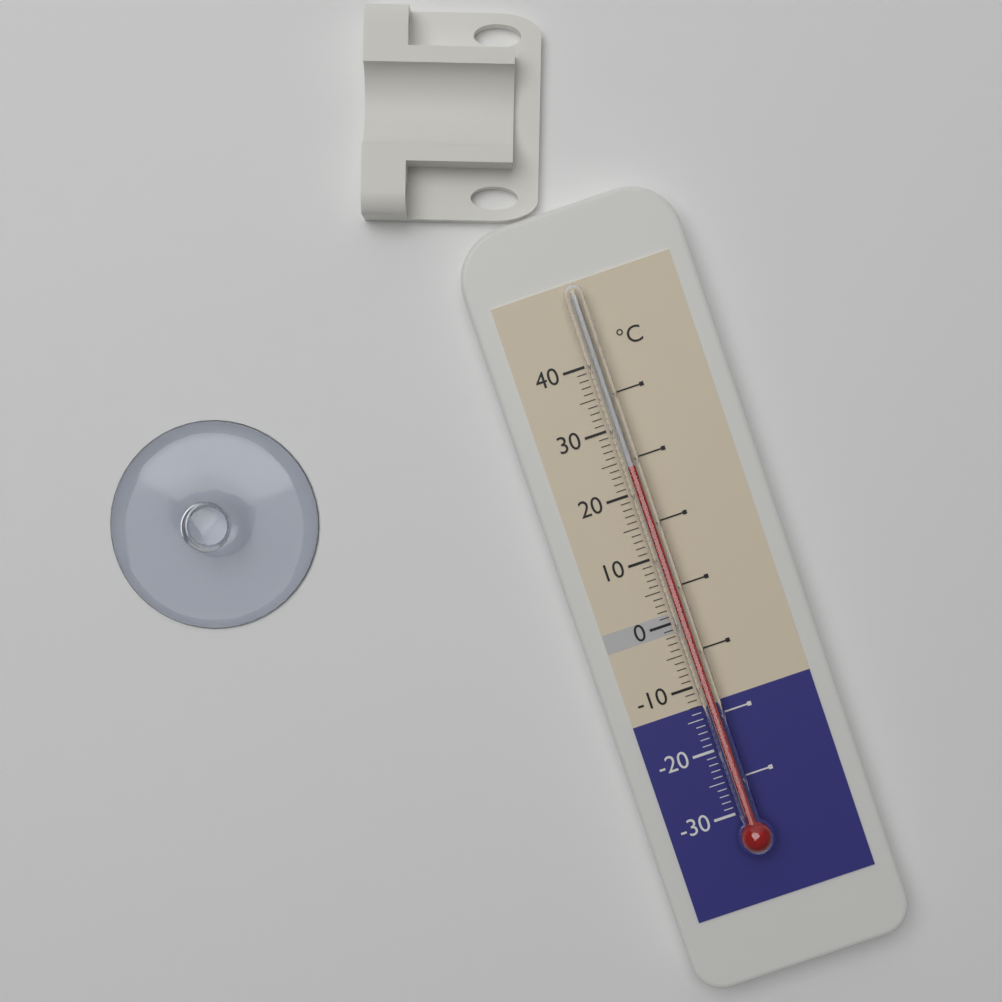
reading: 24 °C
